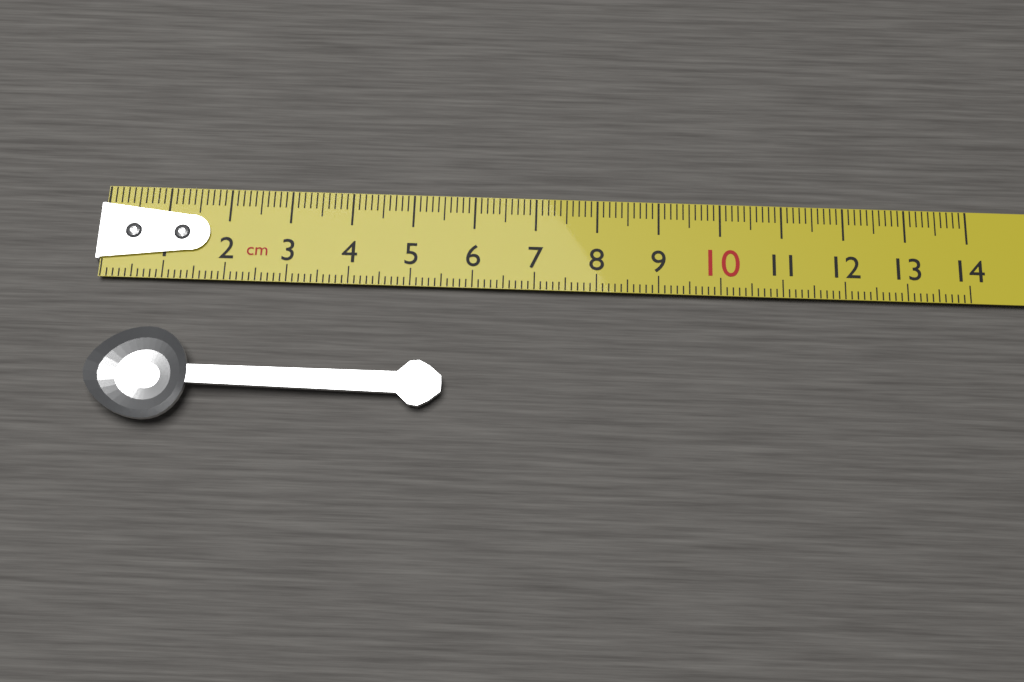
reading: 5.6 cm
